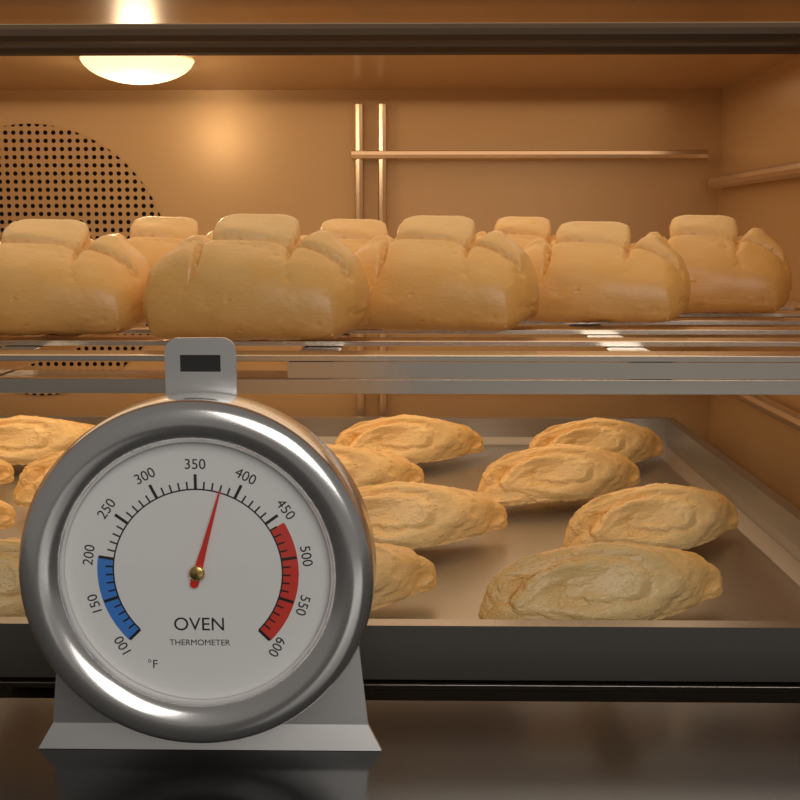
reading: 380 °F
